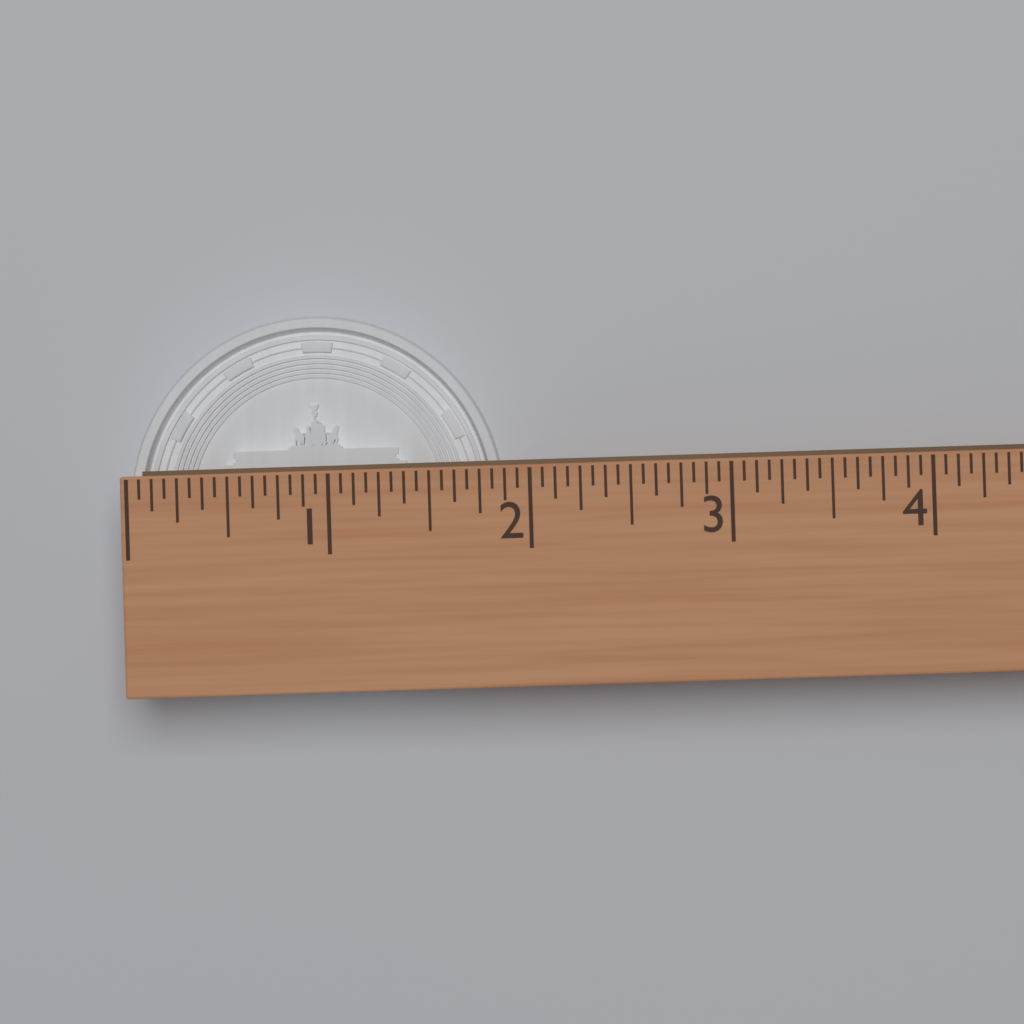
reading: 1.8750 (no unit)
